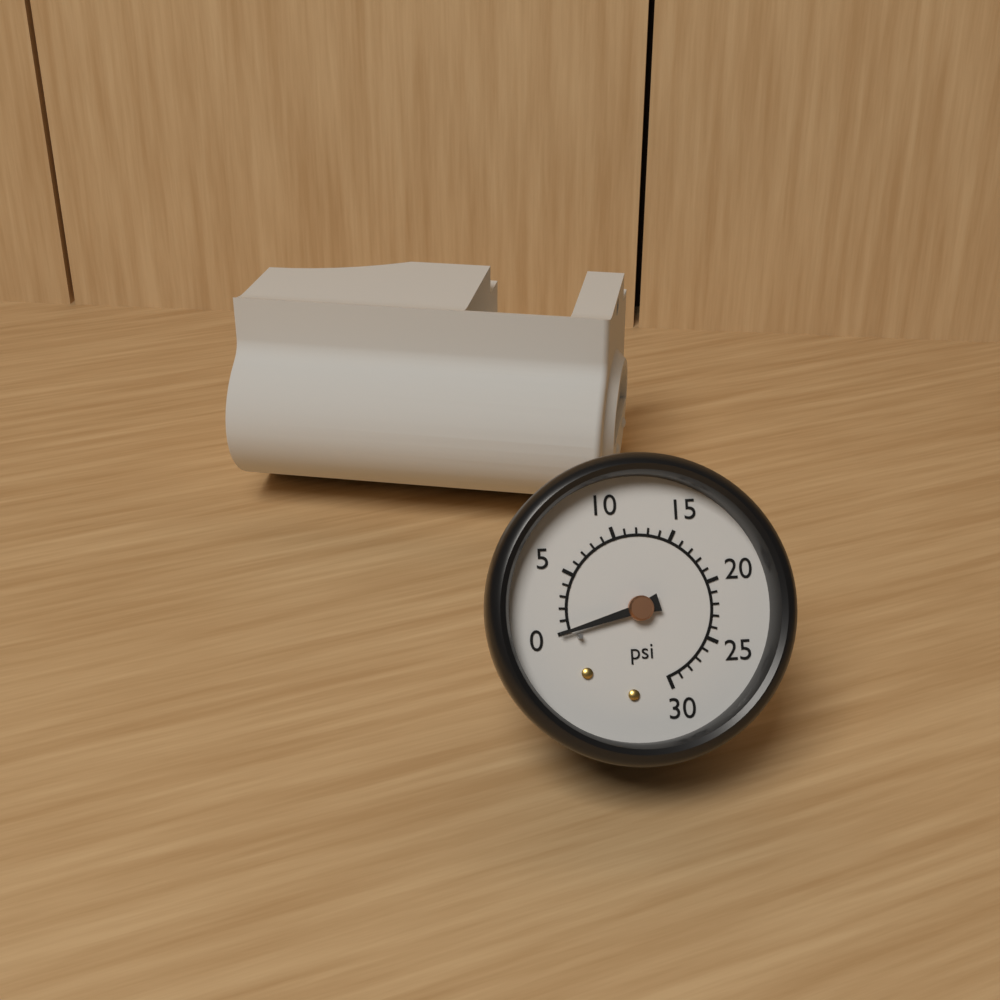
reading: 0 psi
